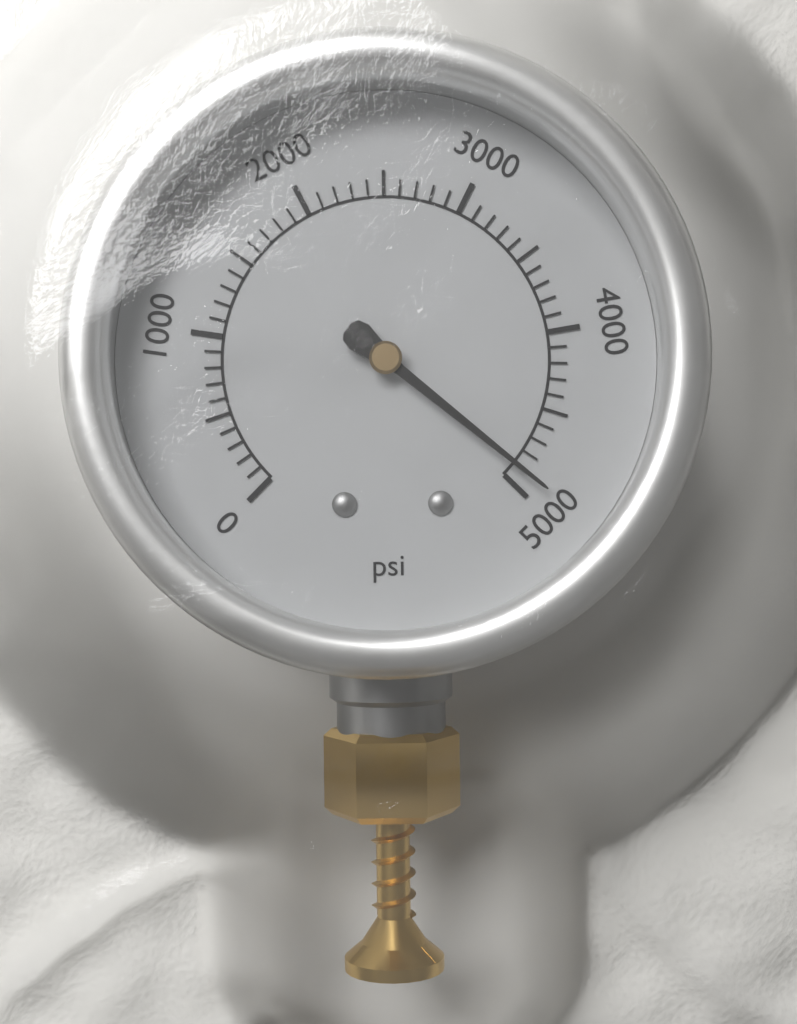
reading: 4900 psi
